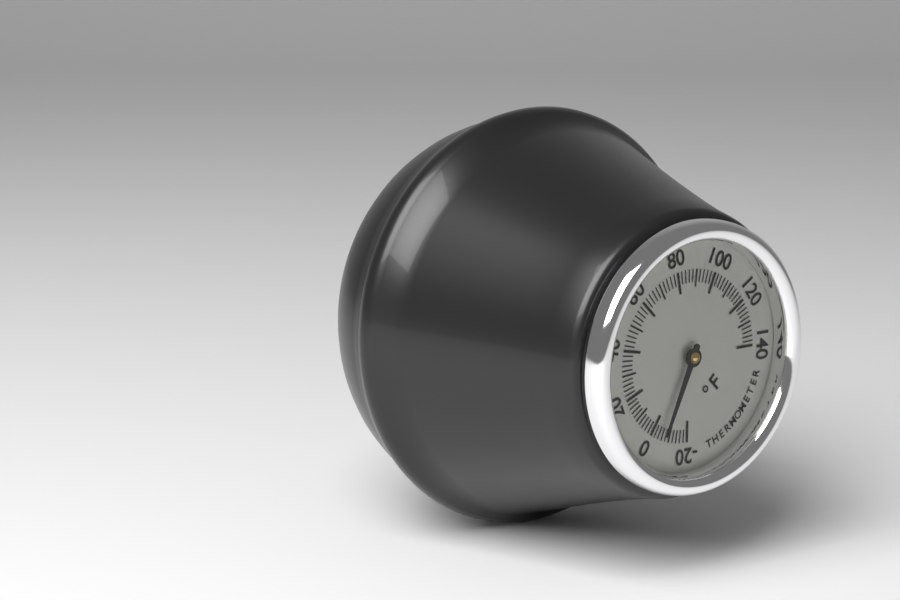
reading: -6 °F
